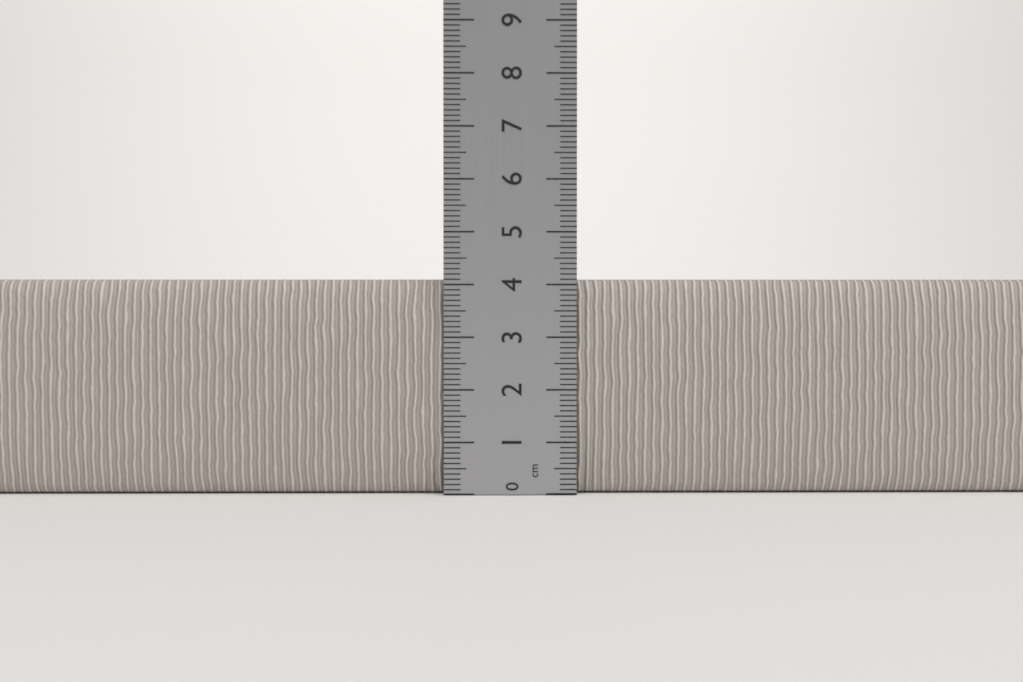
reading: 4.1 cm
